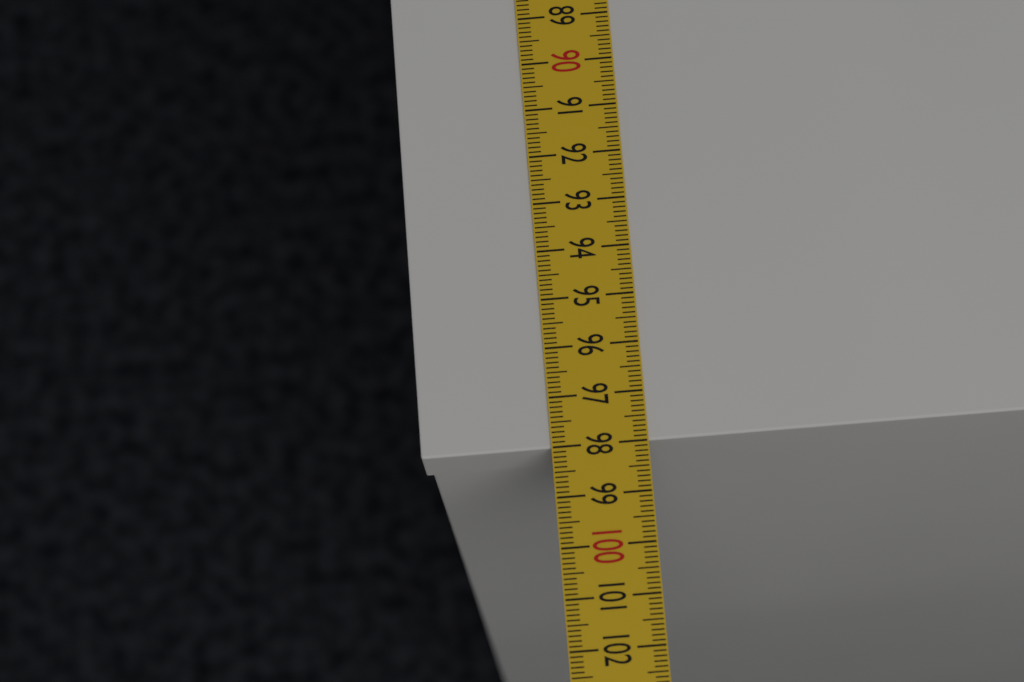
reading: 98.0 cm
